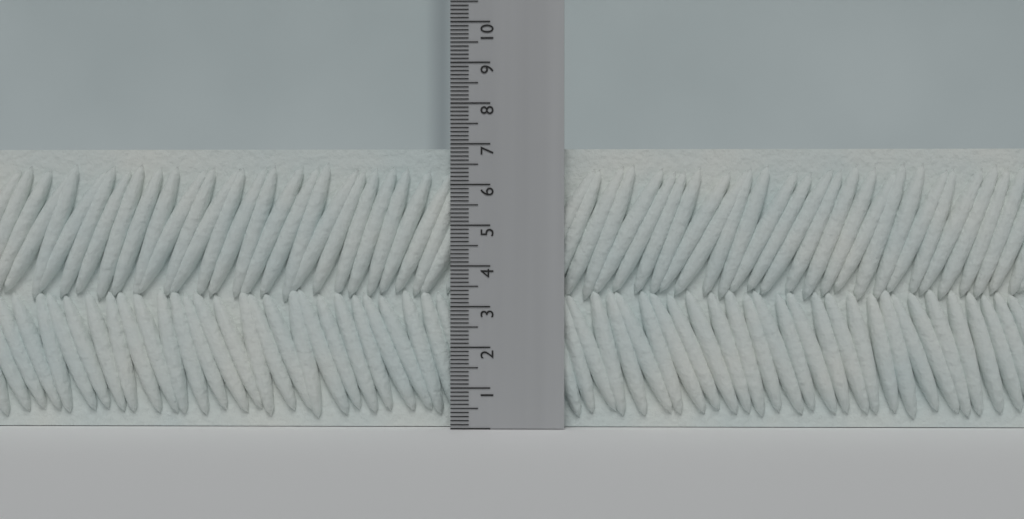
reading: 6.9 (no unit)
